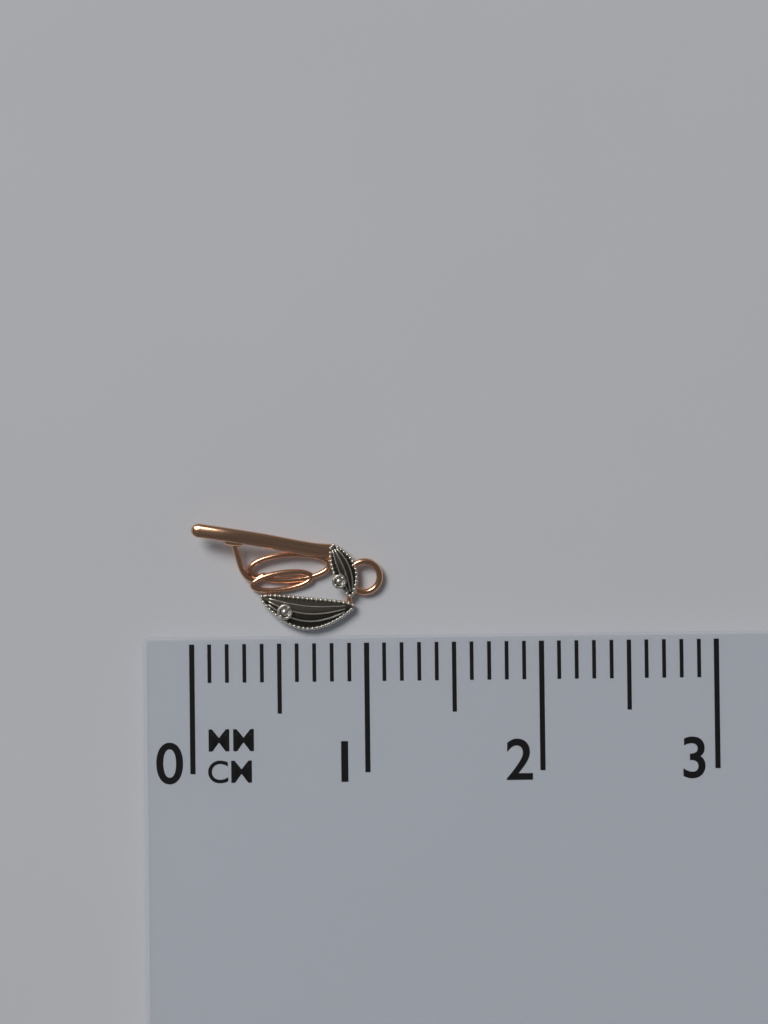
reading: 1.1 cm
